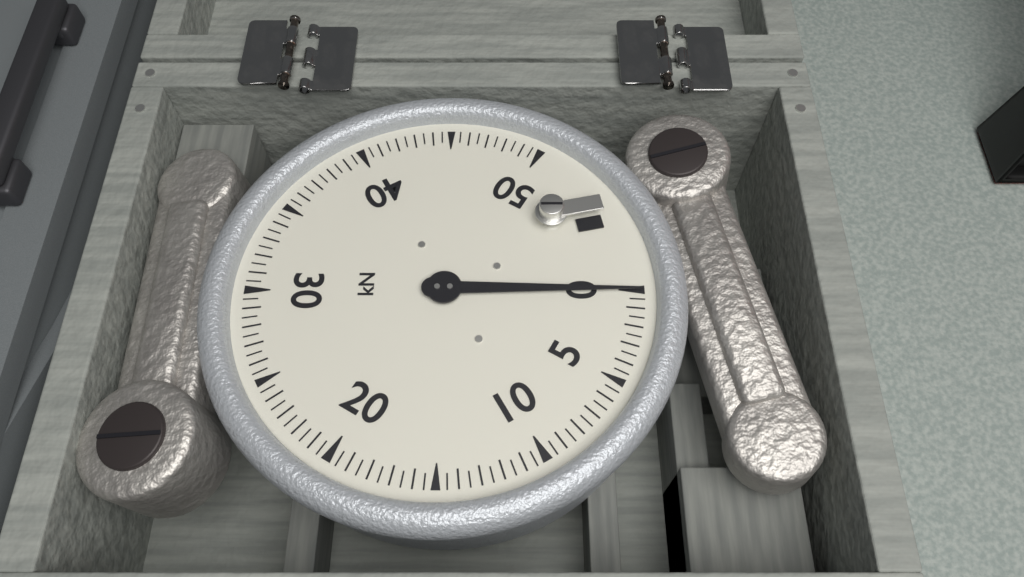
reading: 0.0 kN
